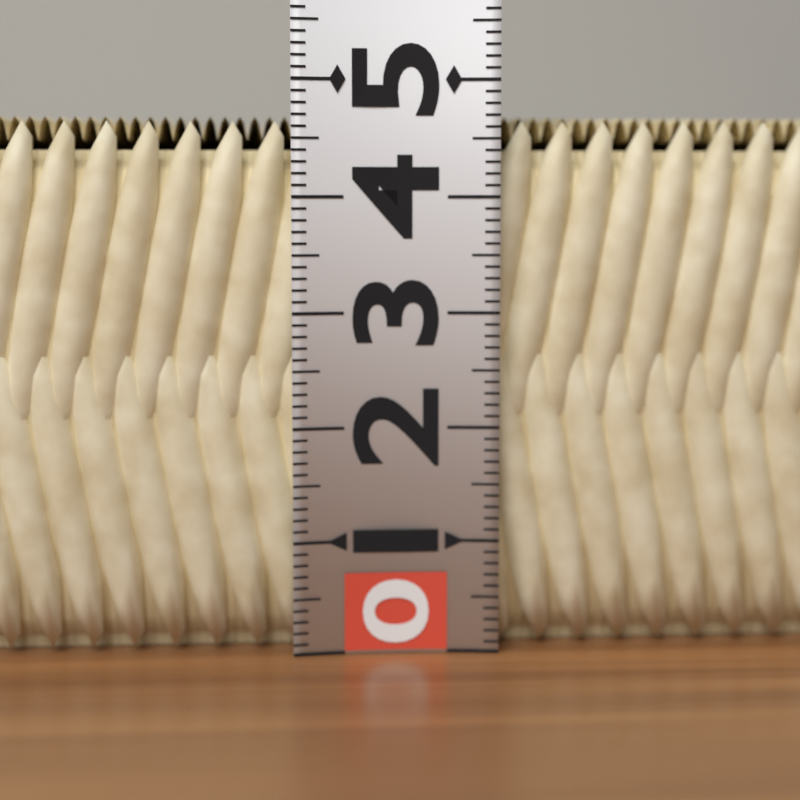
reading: 4.7 (no unit)
